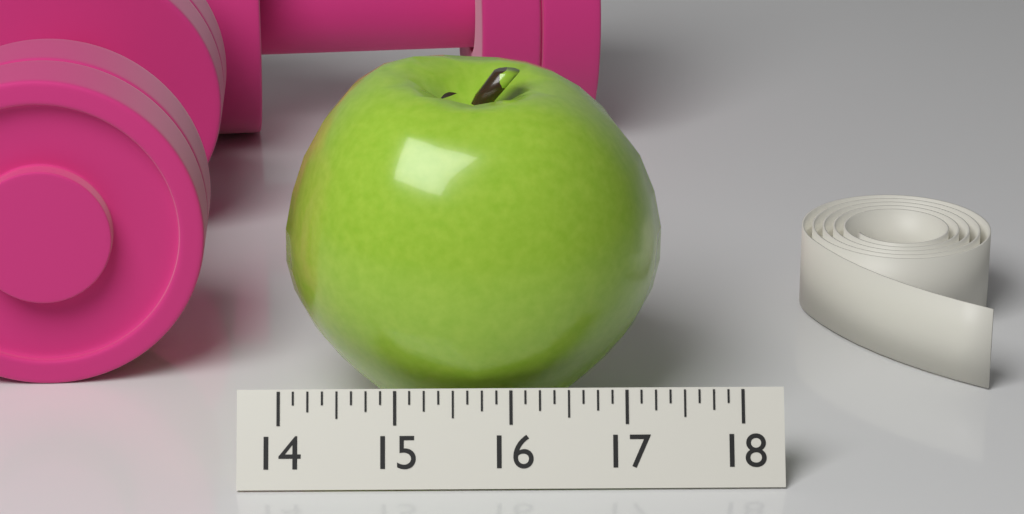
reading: 17.375 (no unit)
